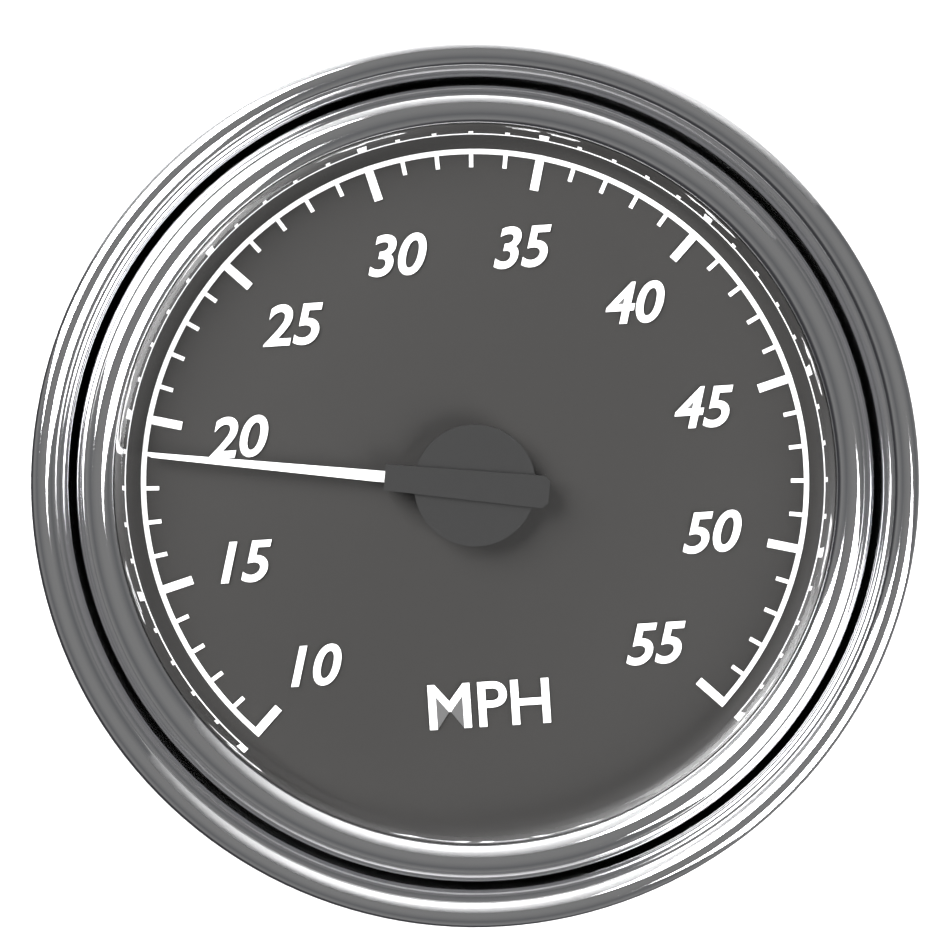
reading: 19 MPH
